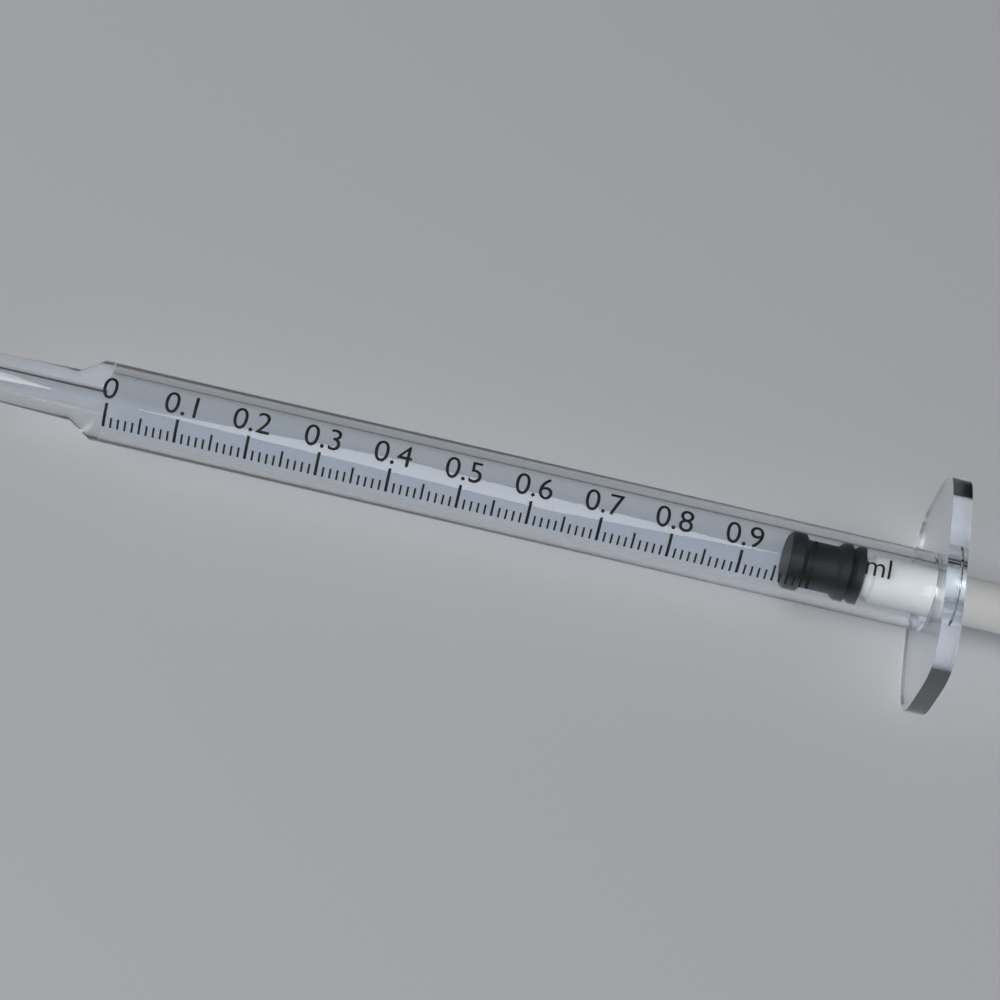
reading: 0.97 ml
